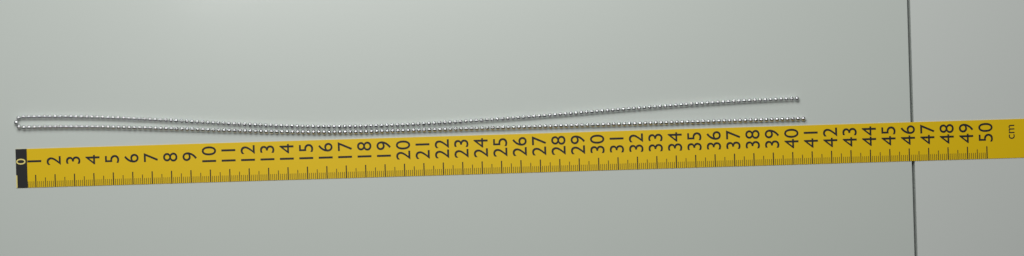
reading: 40.7 cm
